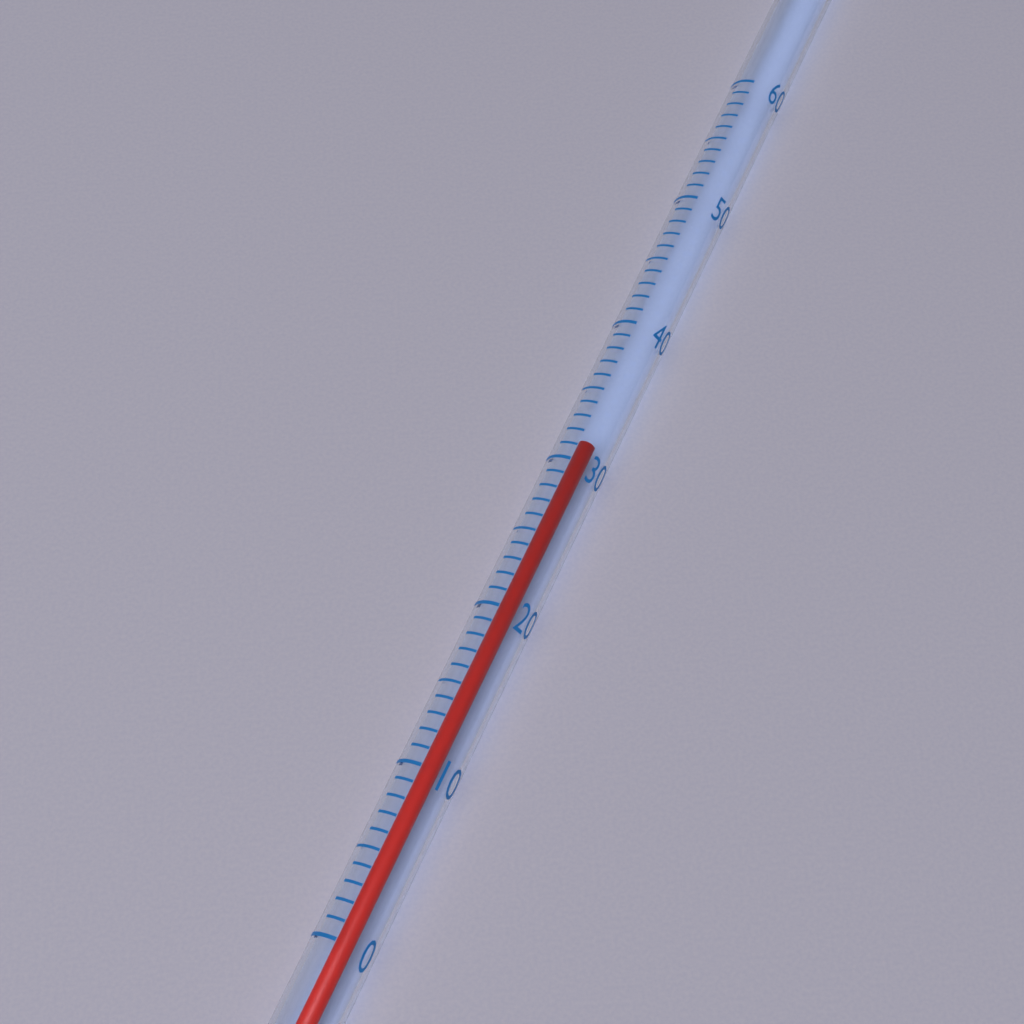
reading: 32 (no unit)
